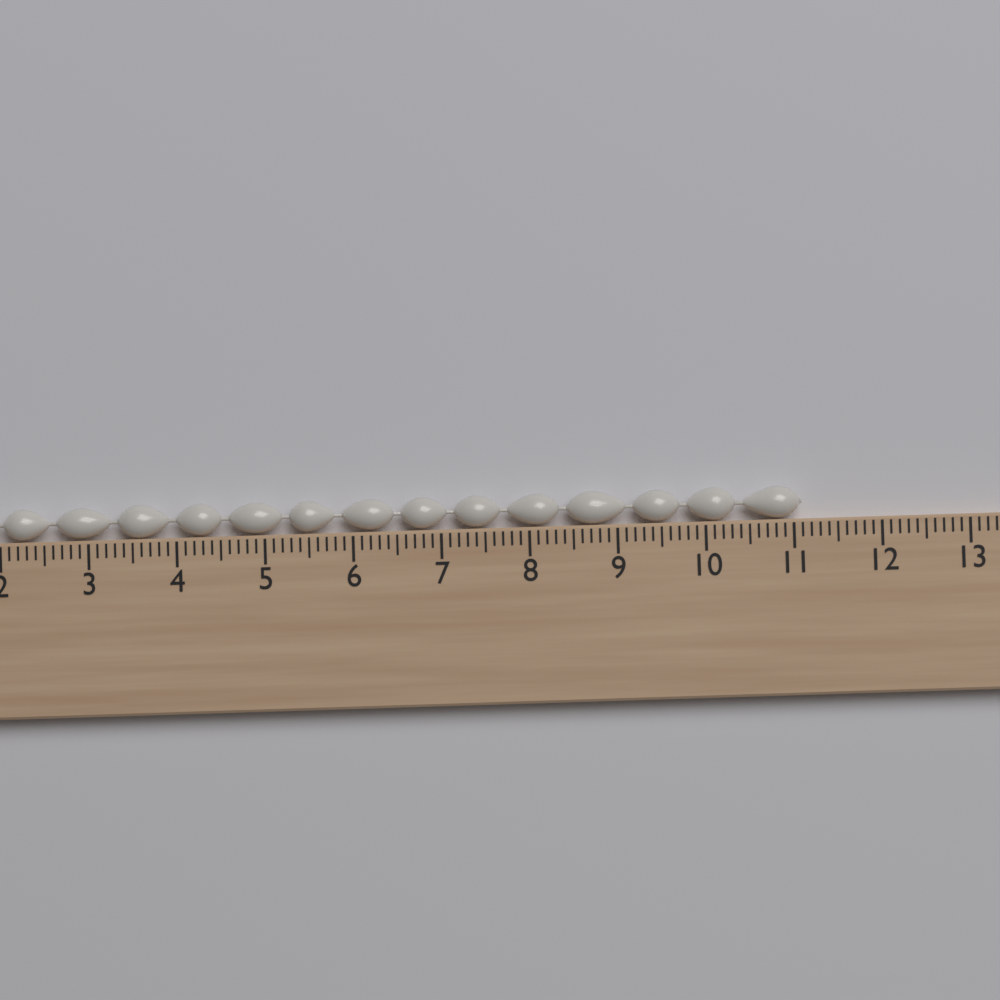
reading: 11.1 cm
